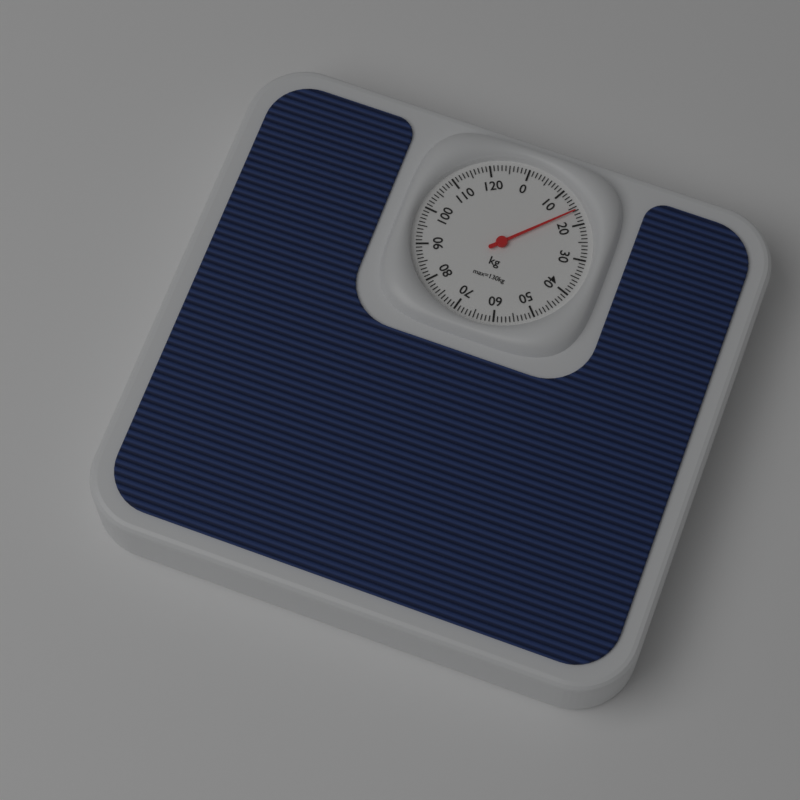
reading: 16 kg
